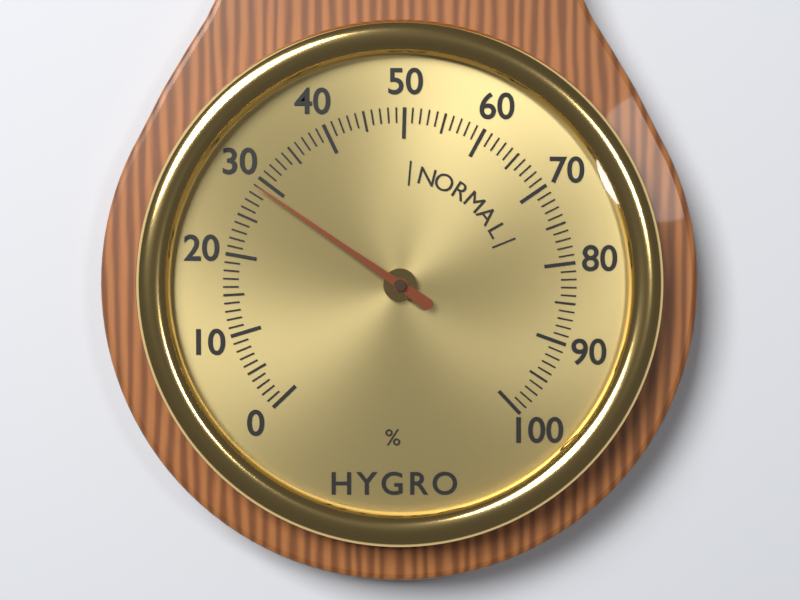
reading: 29 %
